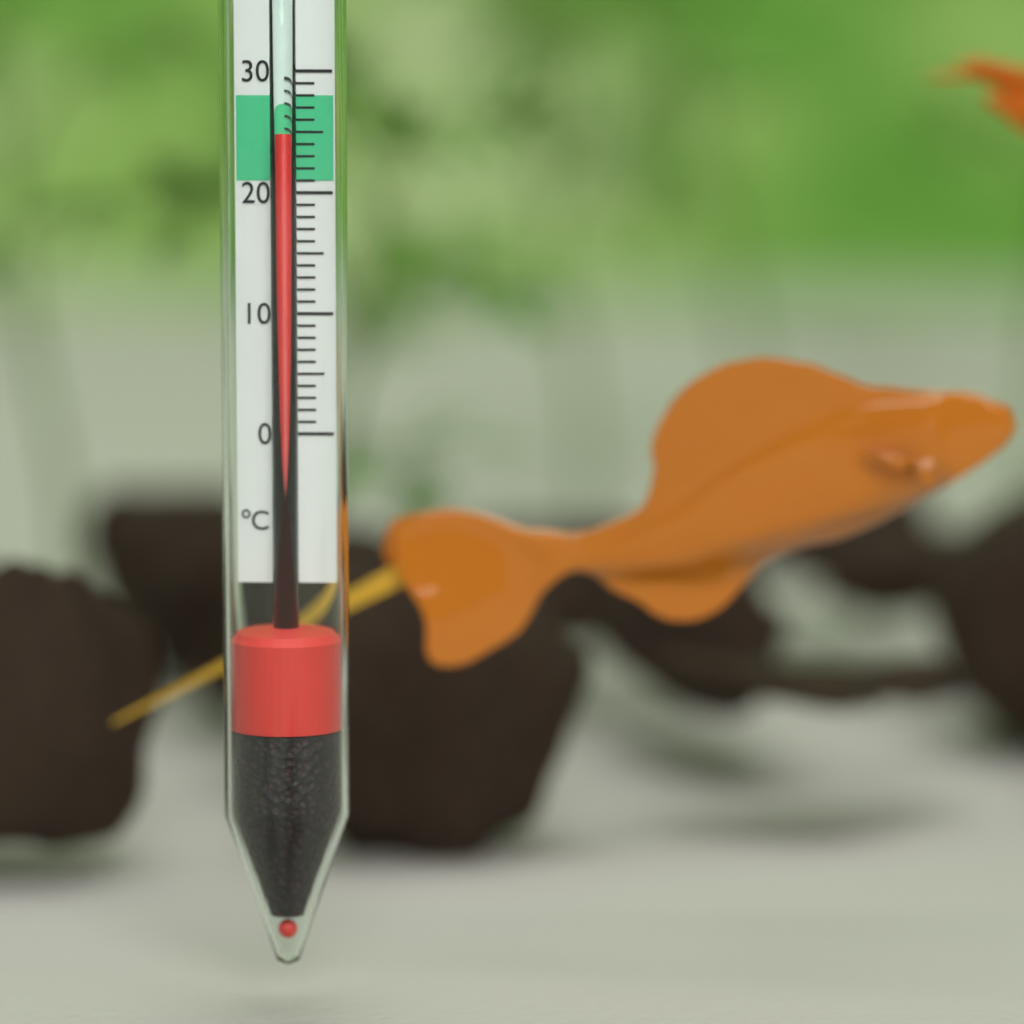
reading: 25 °C
